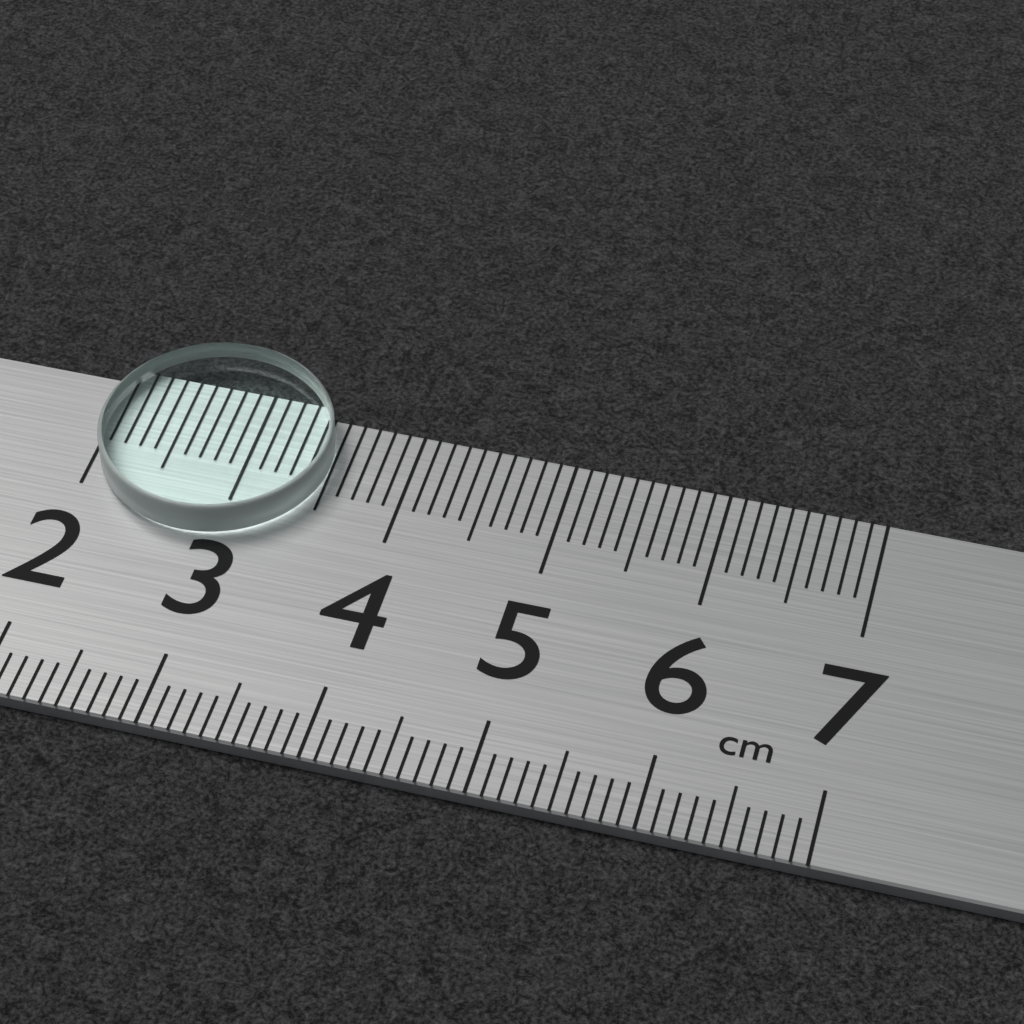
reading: 3.5 cm
